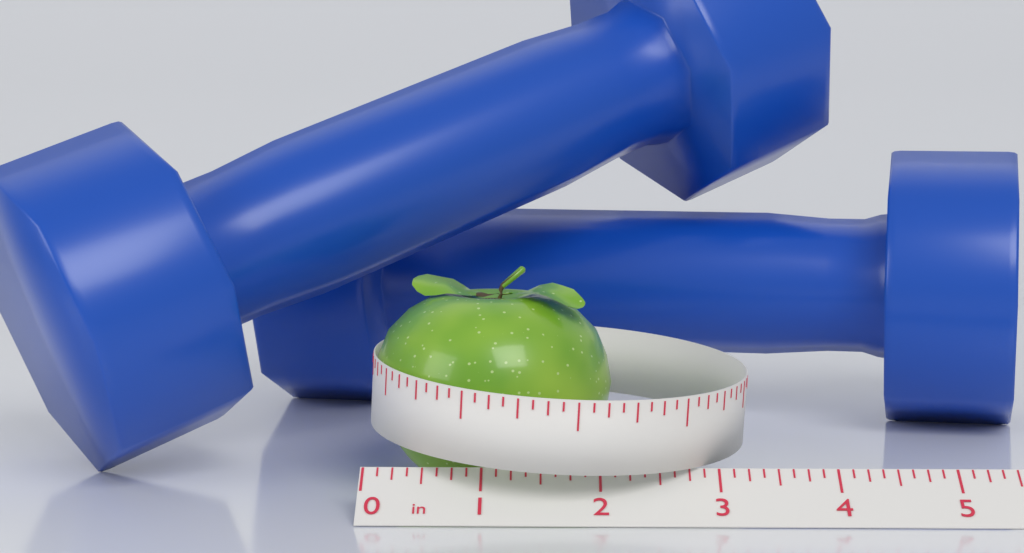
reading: 2.125 in
